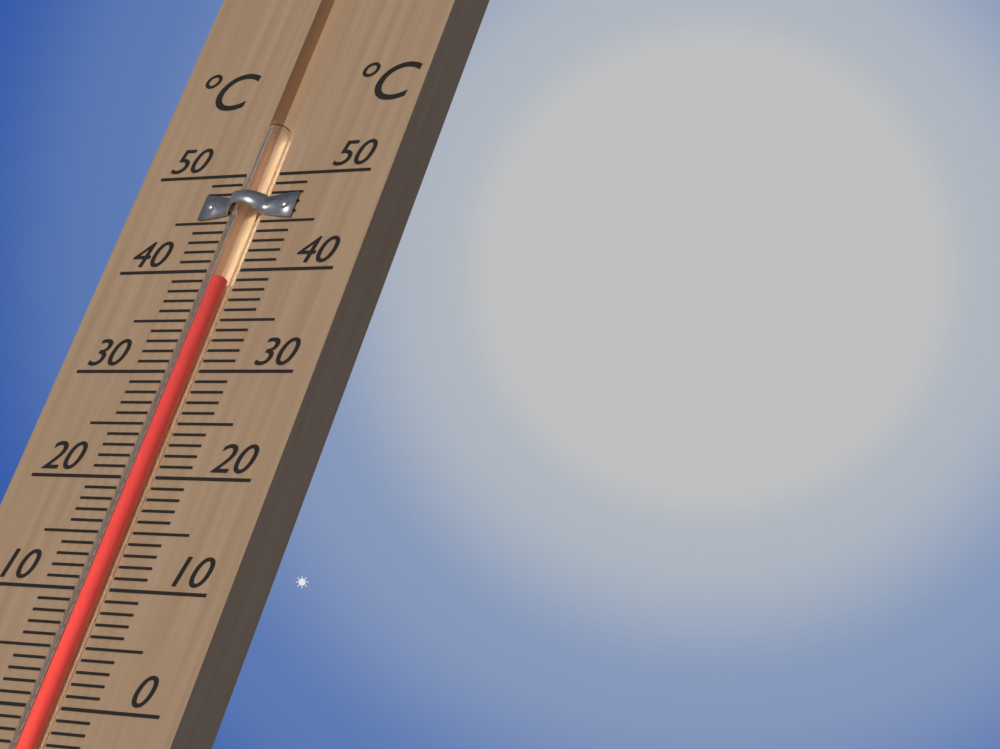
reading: 39 °C
